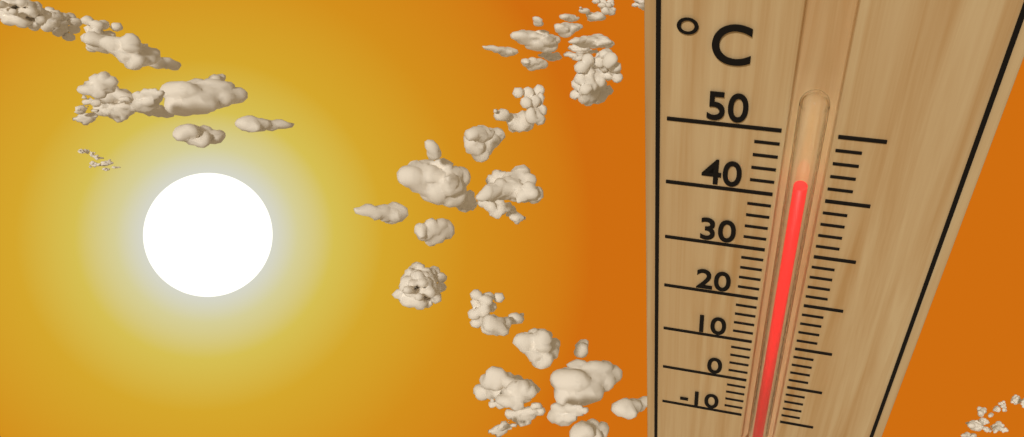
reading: 42 °C
